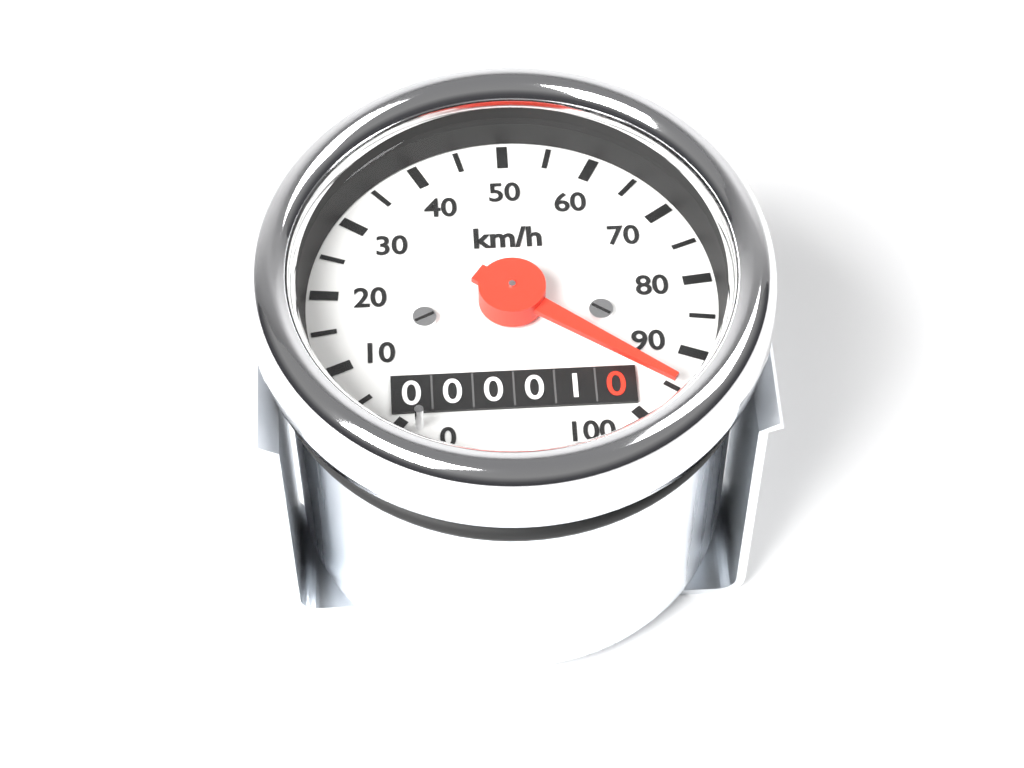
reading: 95 km/h
